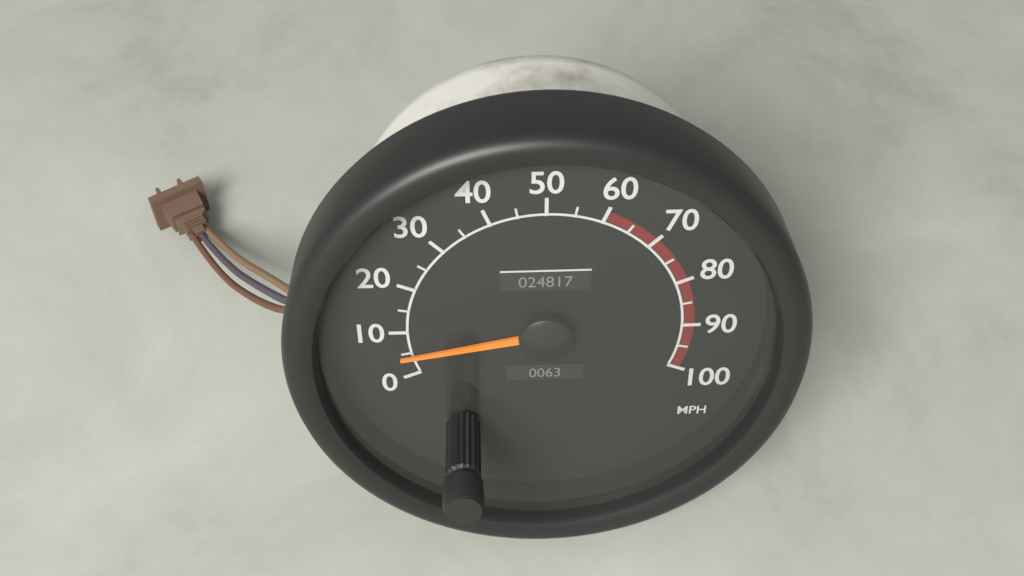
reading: 5 MPH
